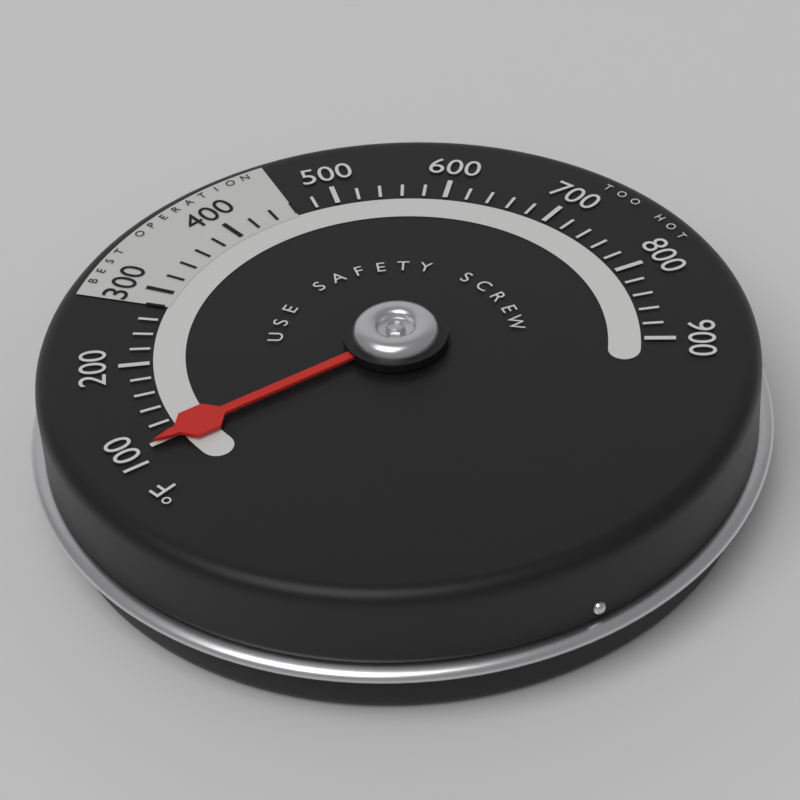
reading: 100 °F
